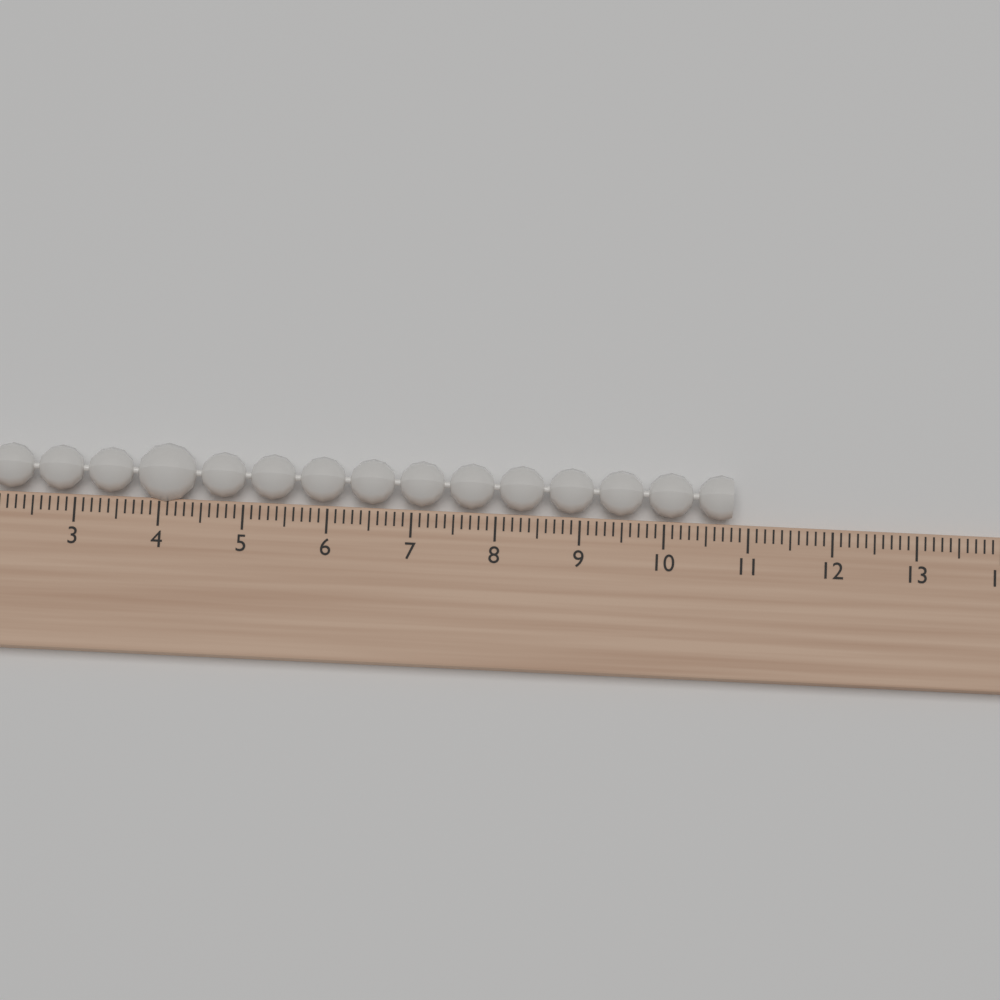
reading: 10.8 (no unit)
